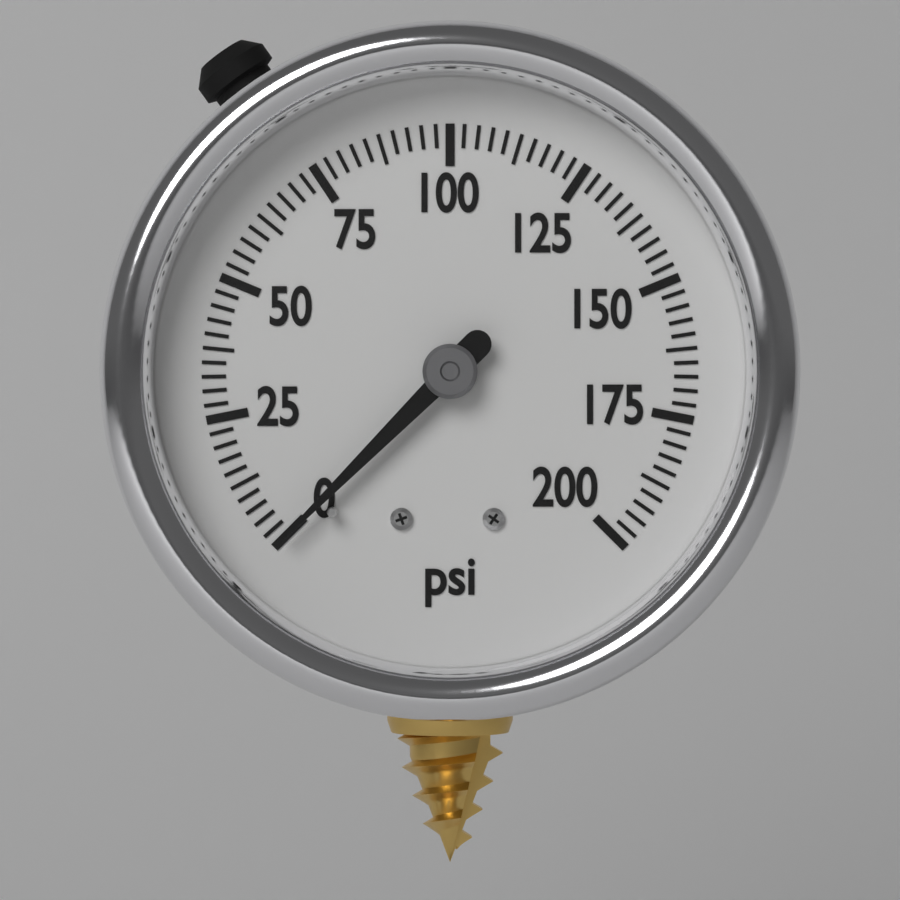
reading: 0.0 psi
